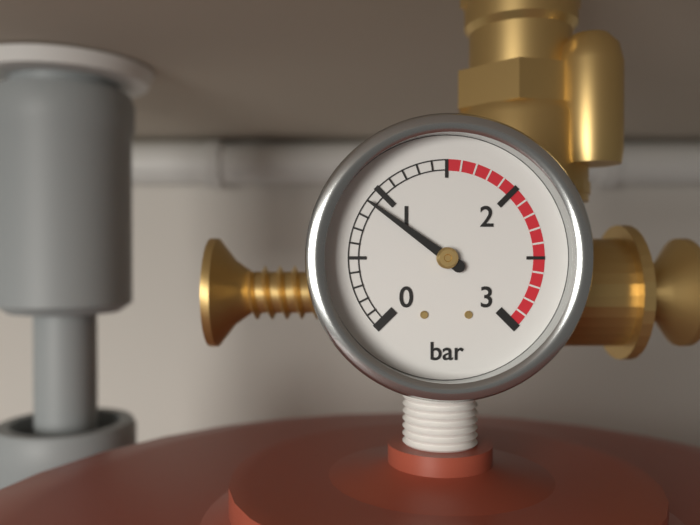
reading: 0.9 bar
